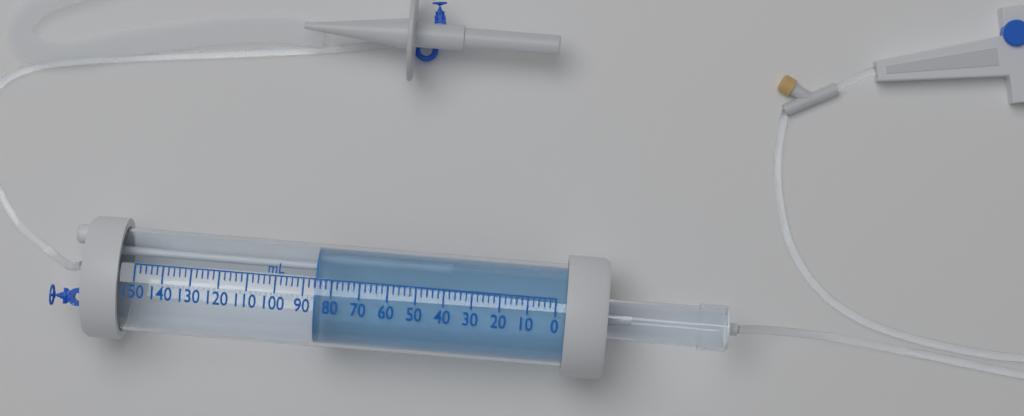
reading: 86 mL
